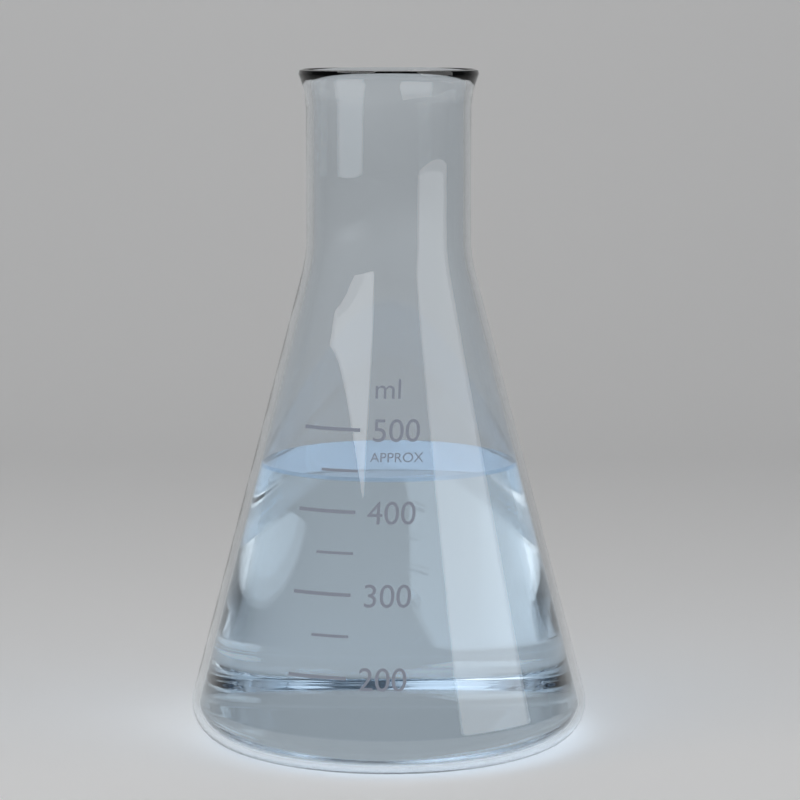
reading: 440 ml
